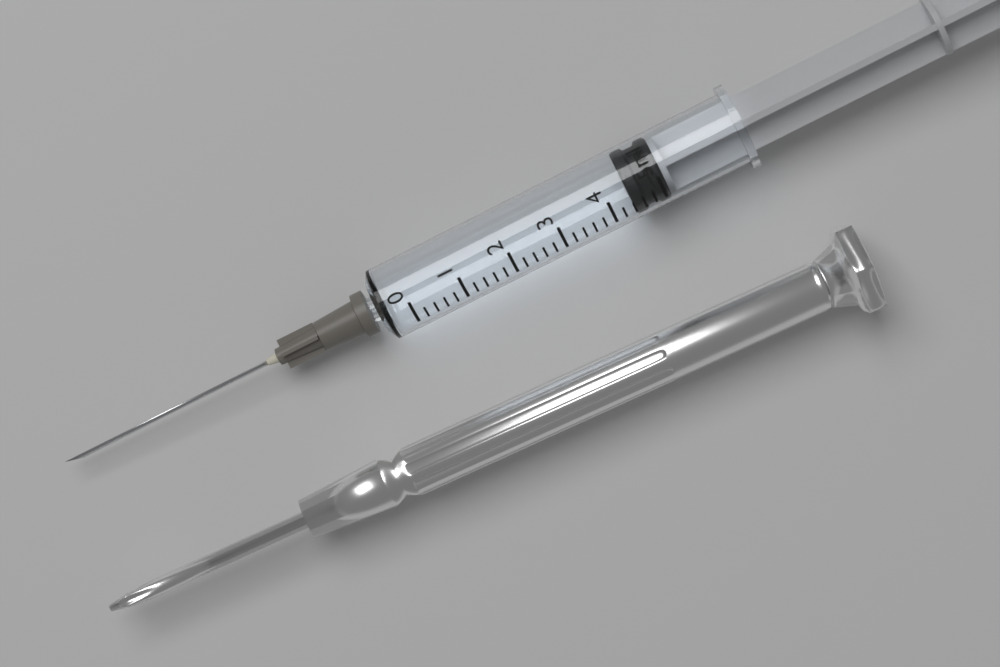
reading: 4.4 ml
